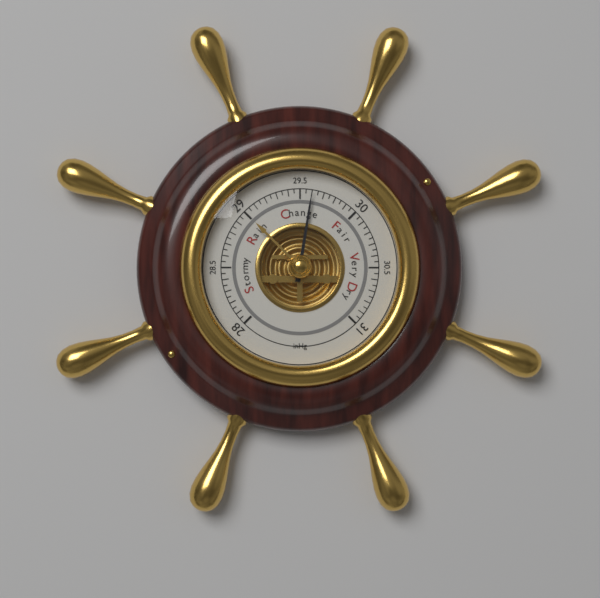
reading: 29.60 inHg
